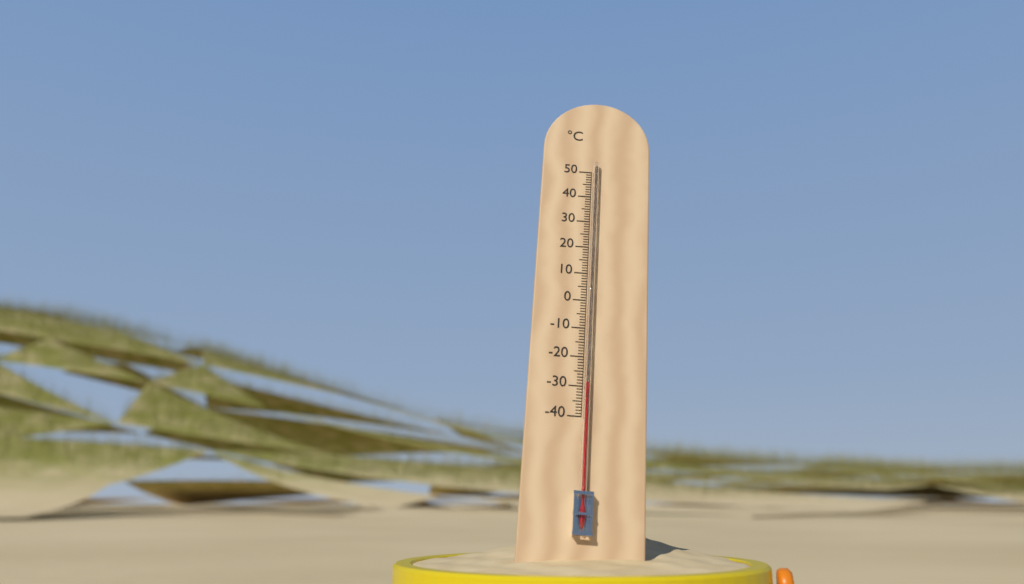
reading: -29 °C
